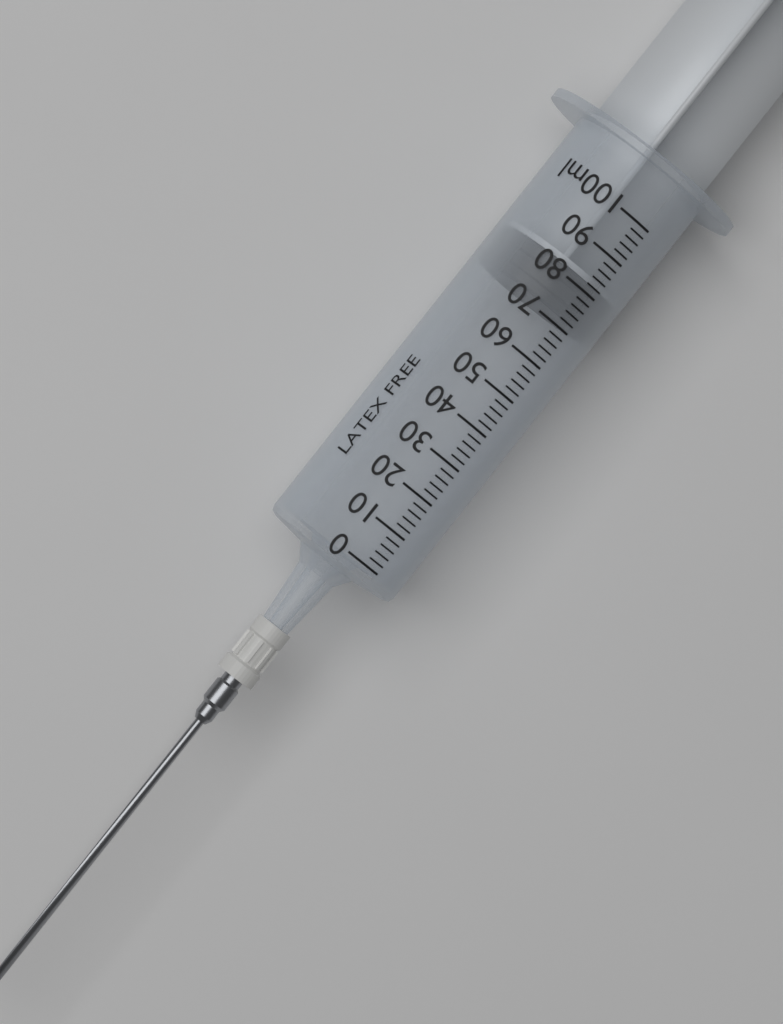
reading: 72 ml
